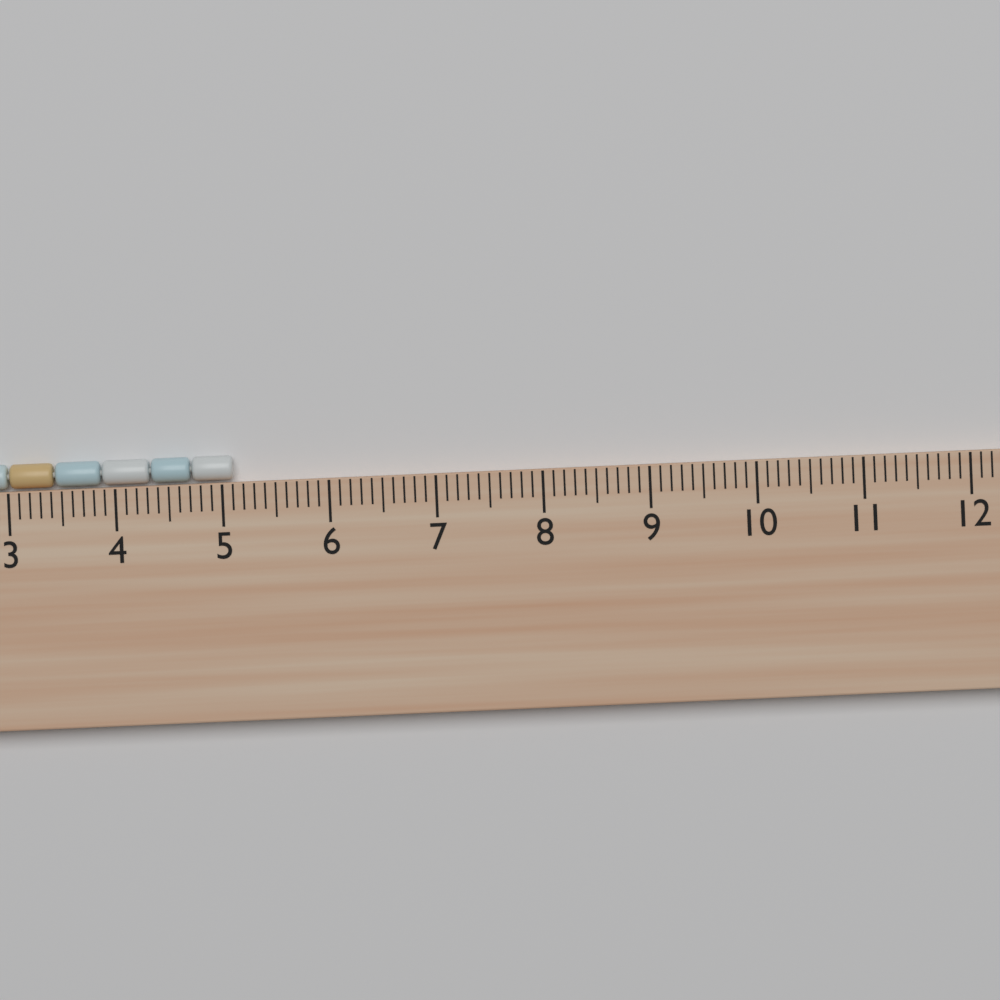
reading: 5.1 cm
